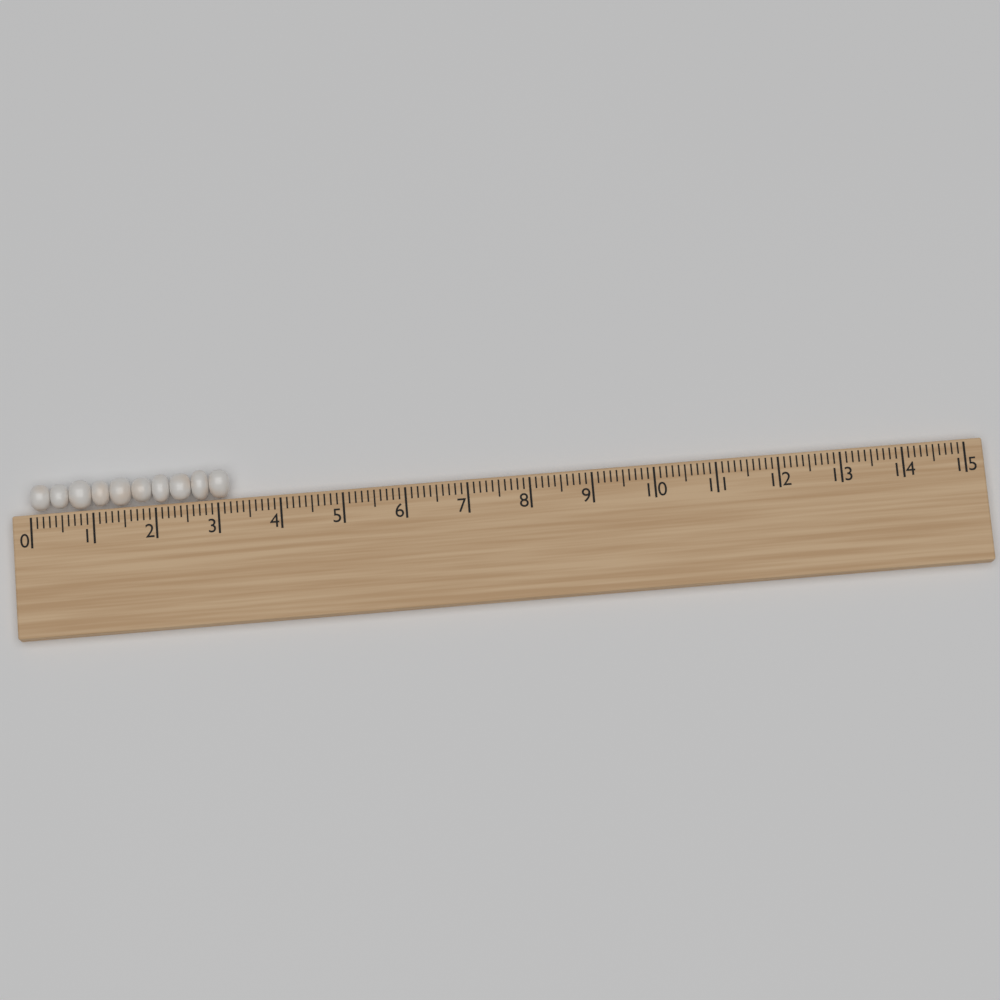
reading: 3.2 (no unit)
